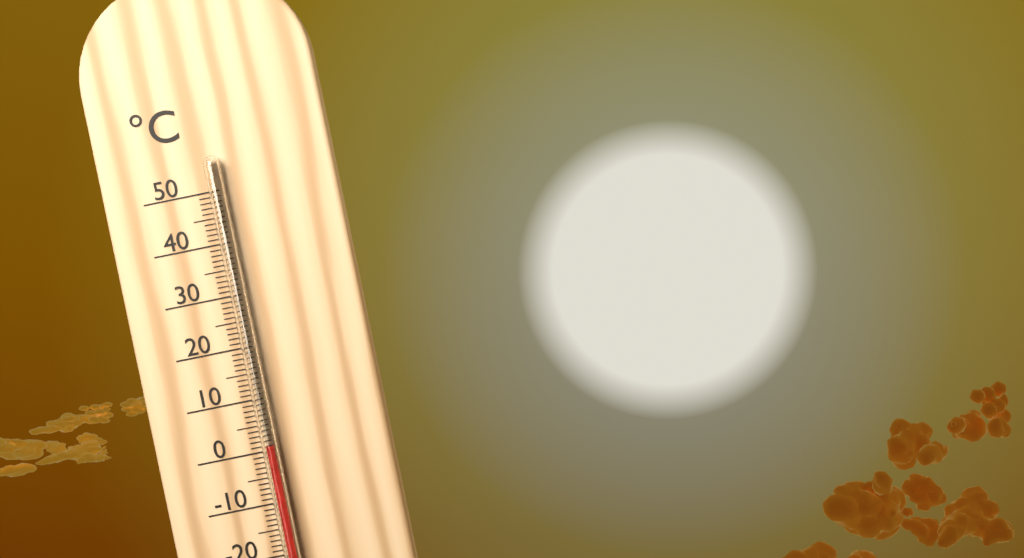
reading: 1 °C
